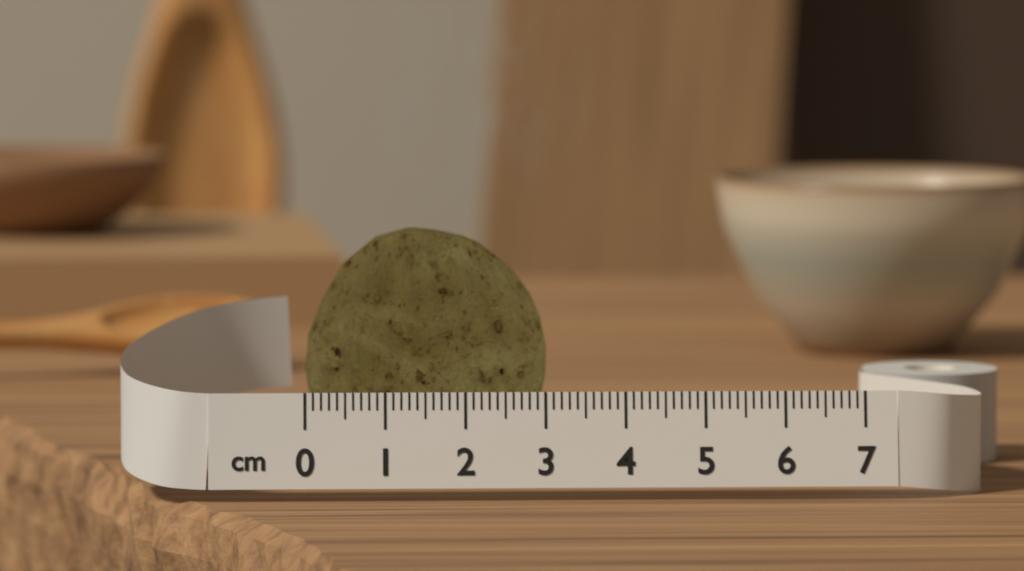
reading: 3.1 cm
